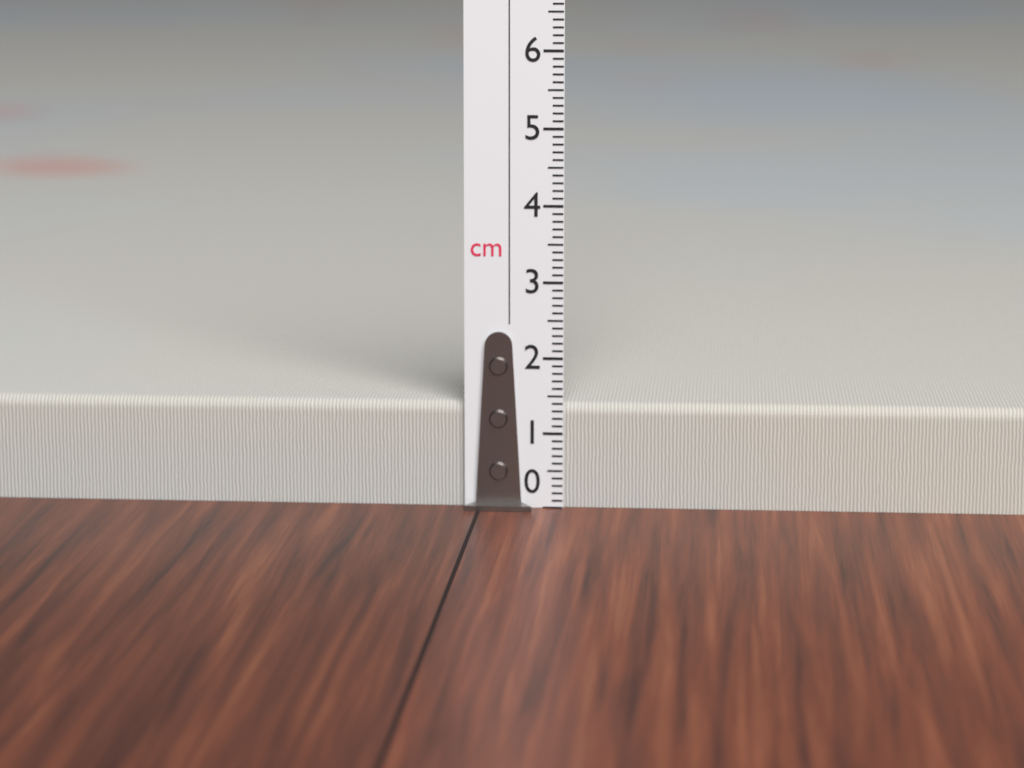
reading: 1.4 cm
